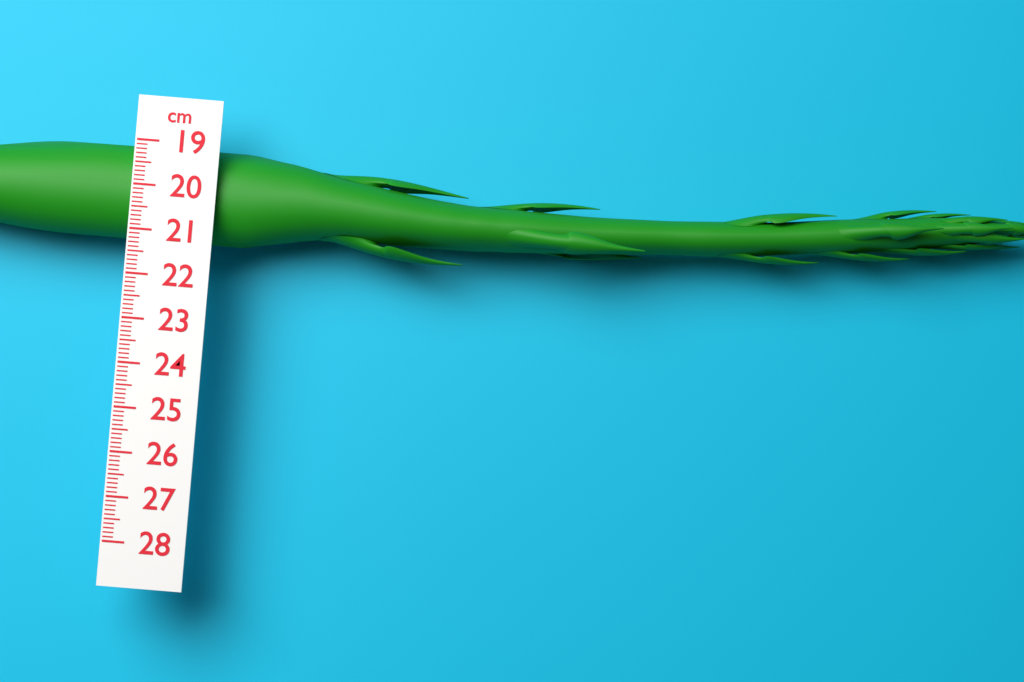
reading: 21.2 cm
